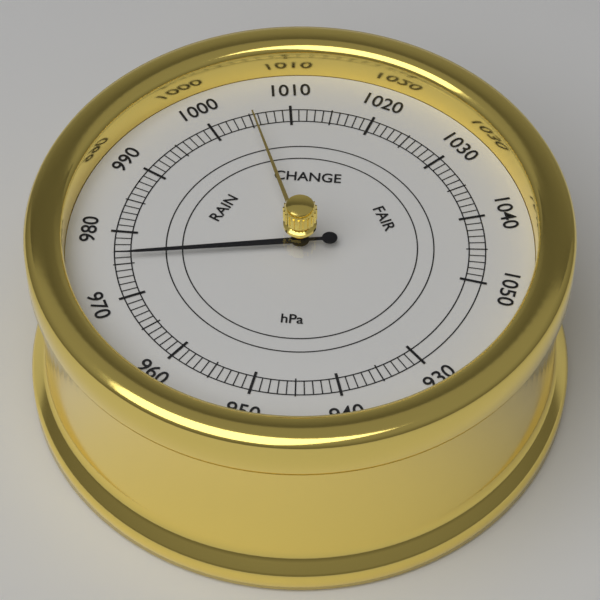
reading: 976 hPa
